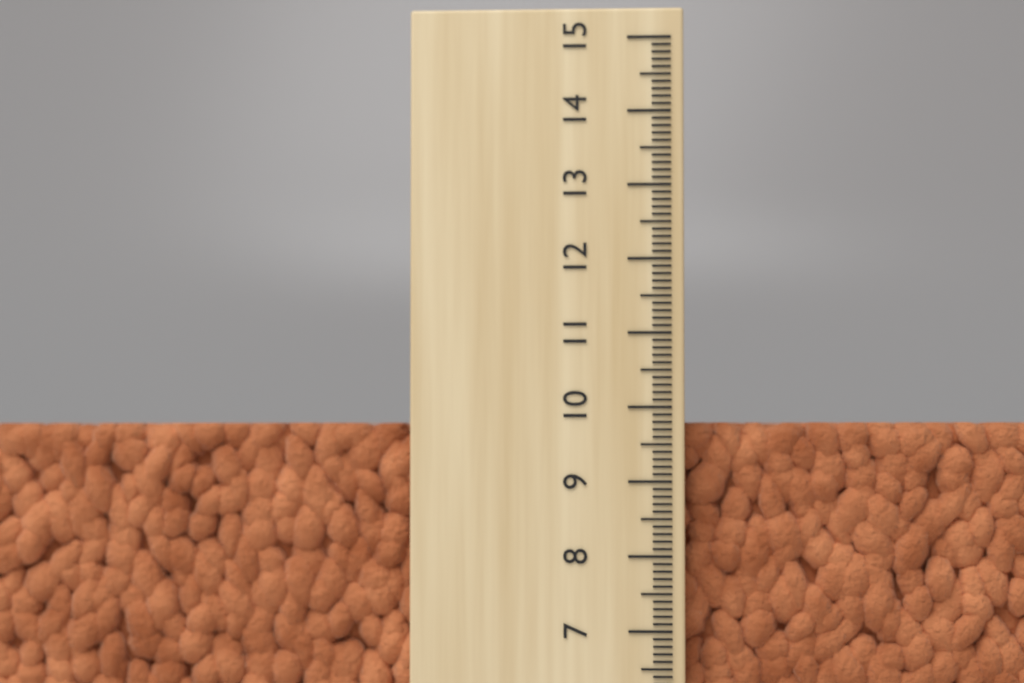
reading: 9.8 (no unit)
